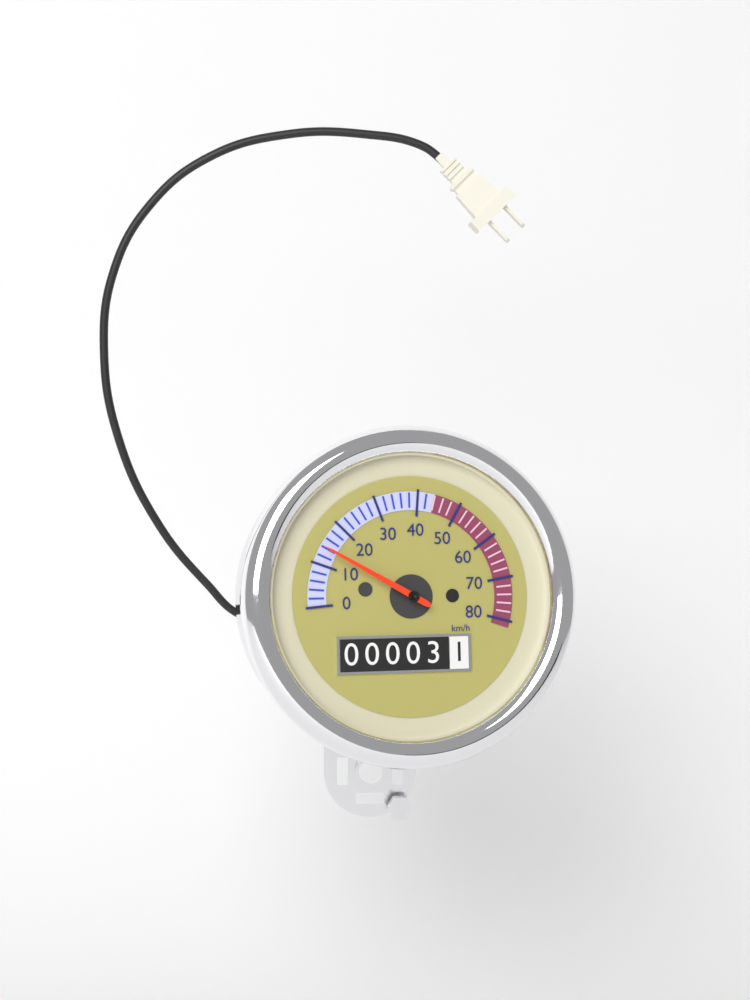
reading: 14 km/h
